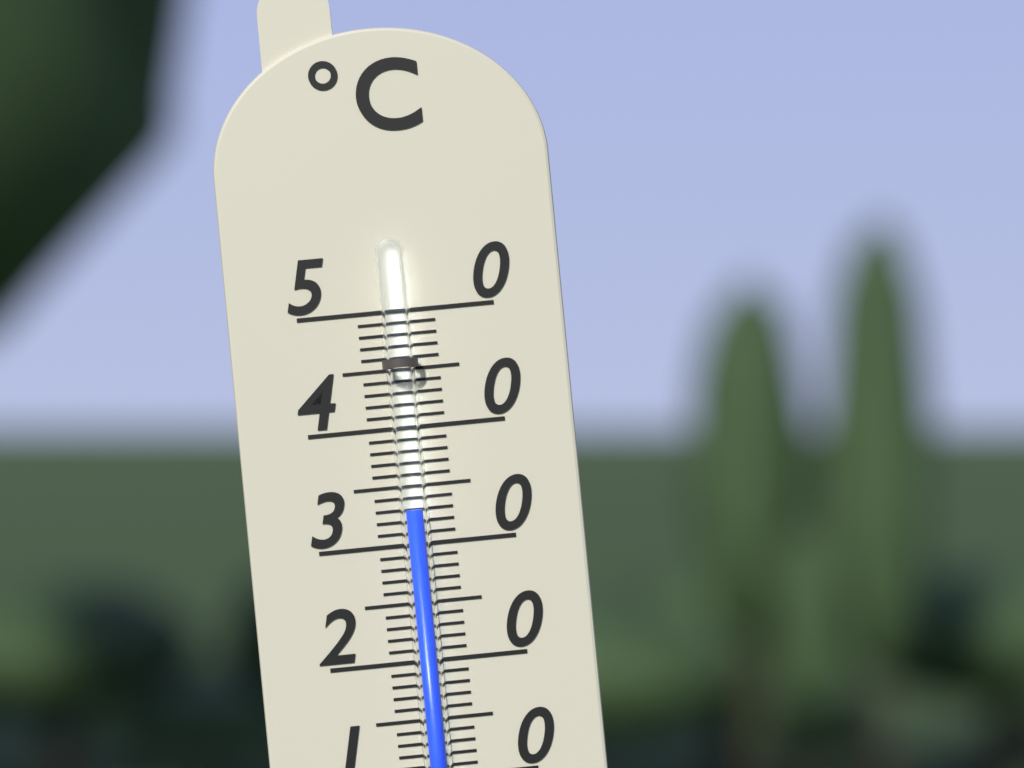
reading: 33 °C
